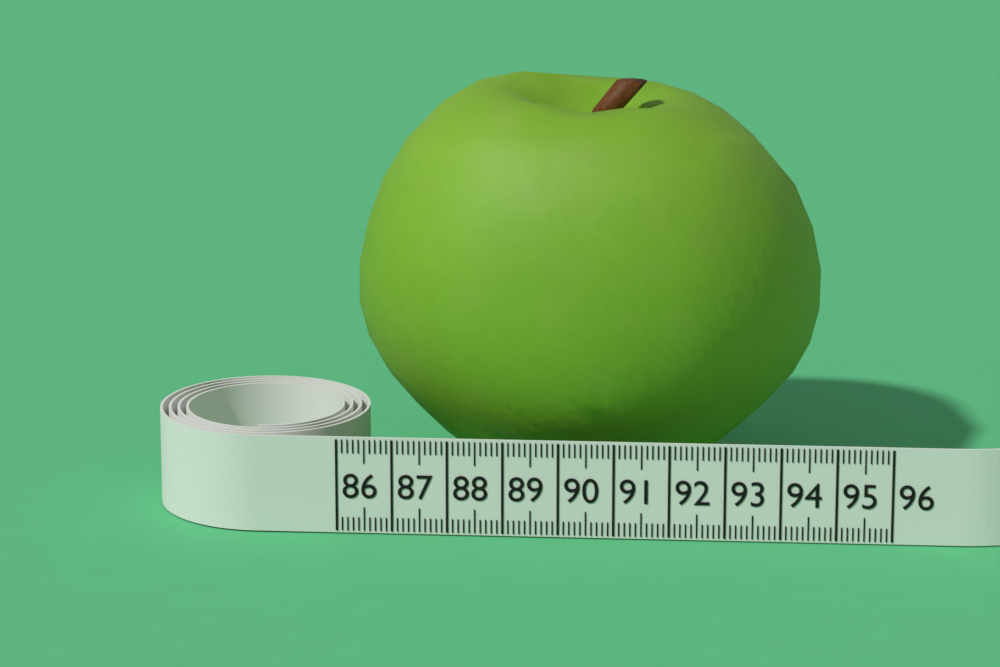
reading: 94.7 (no unit)
